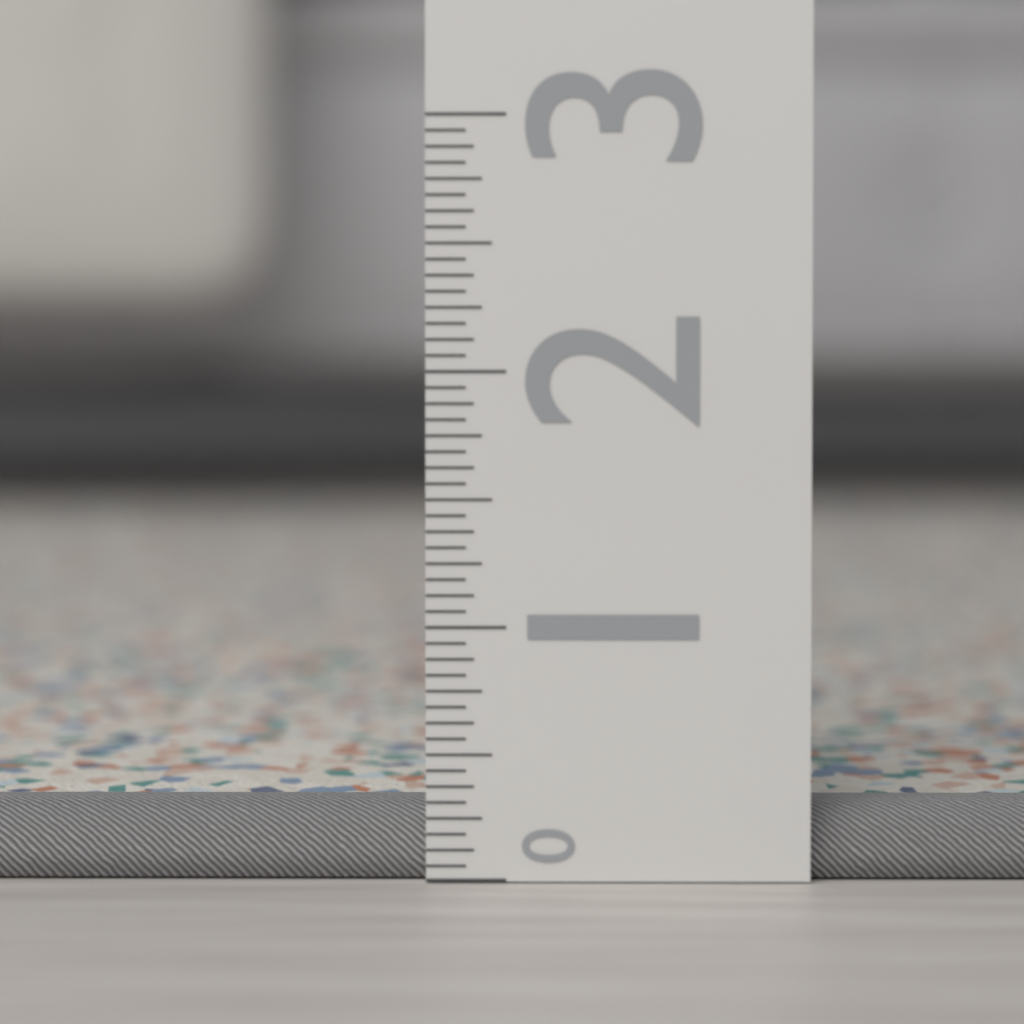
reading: 0.4375 (no unit)
